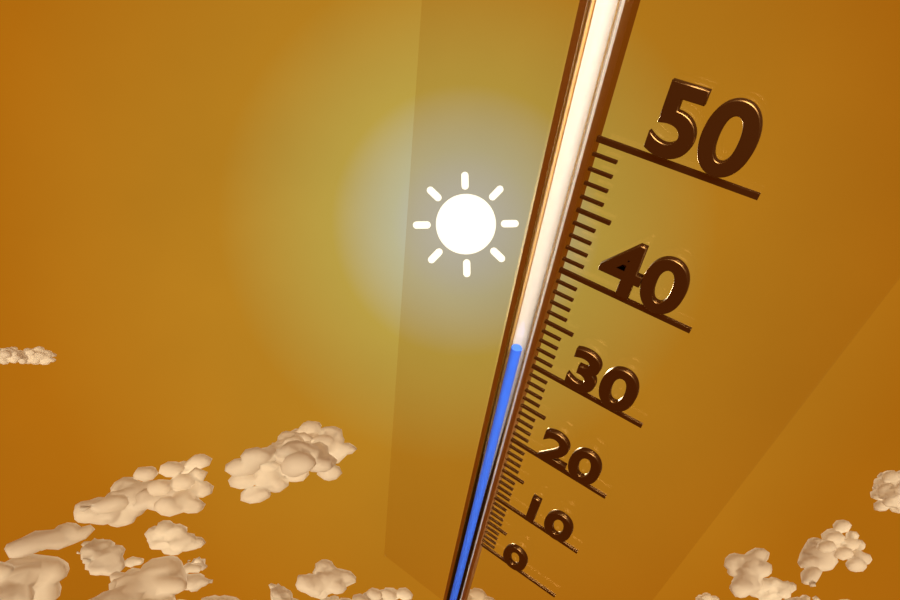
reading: 31 (no unit)
